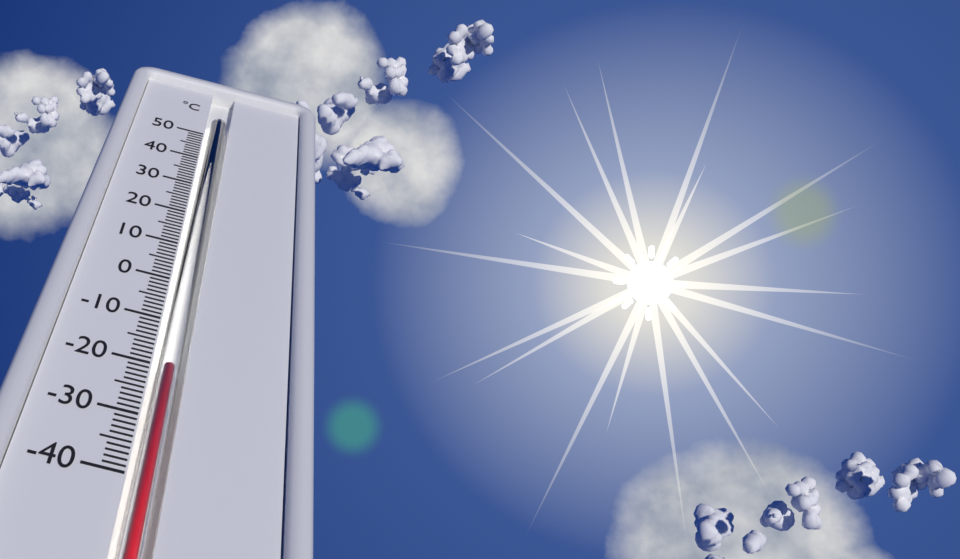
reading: -20 °C
